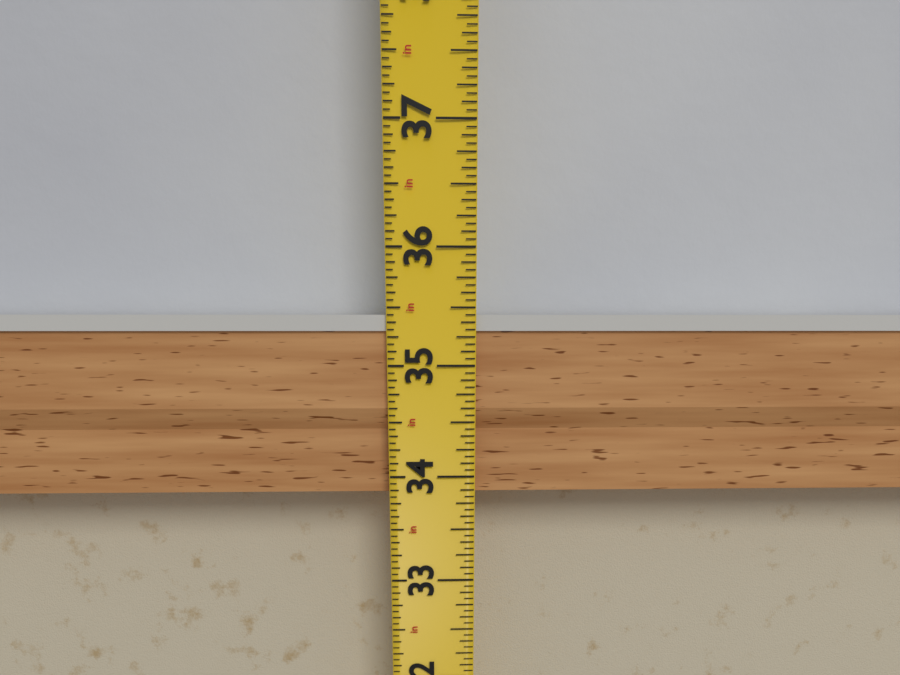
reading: 35.4375 in
